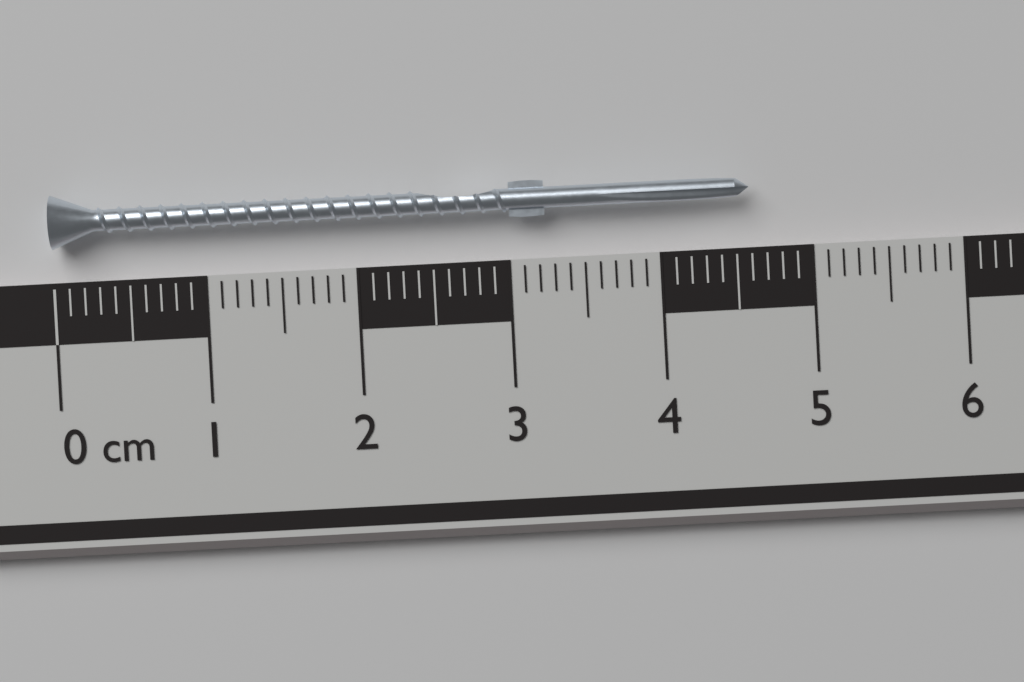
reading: 4.6 cm
